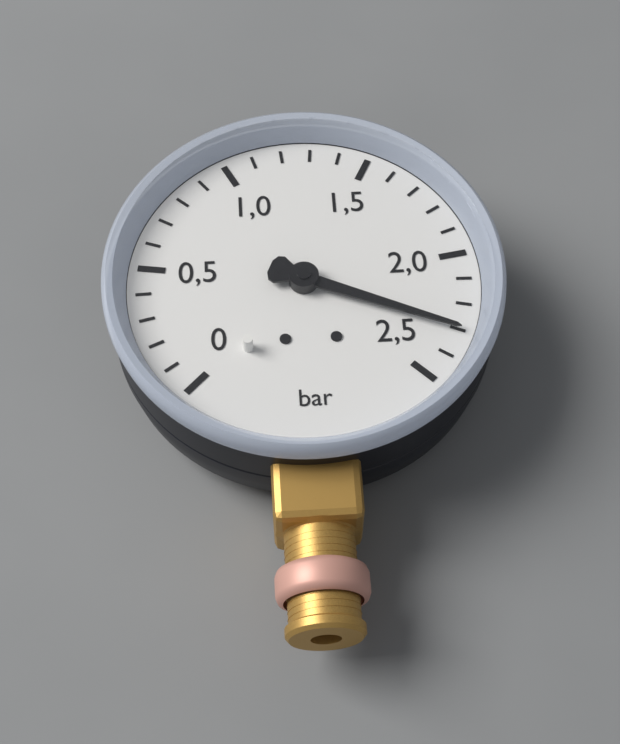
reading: 2.3 bar
